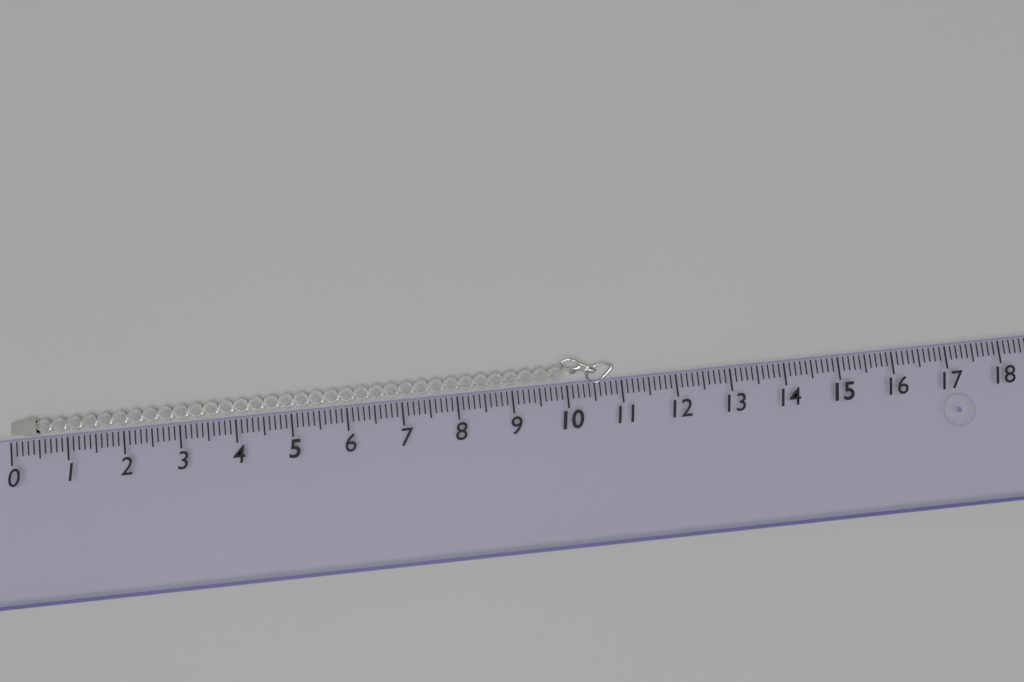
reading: 10.9 (no unit)
